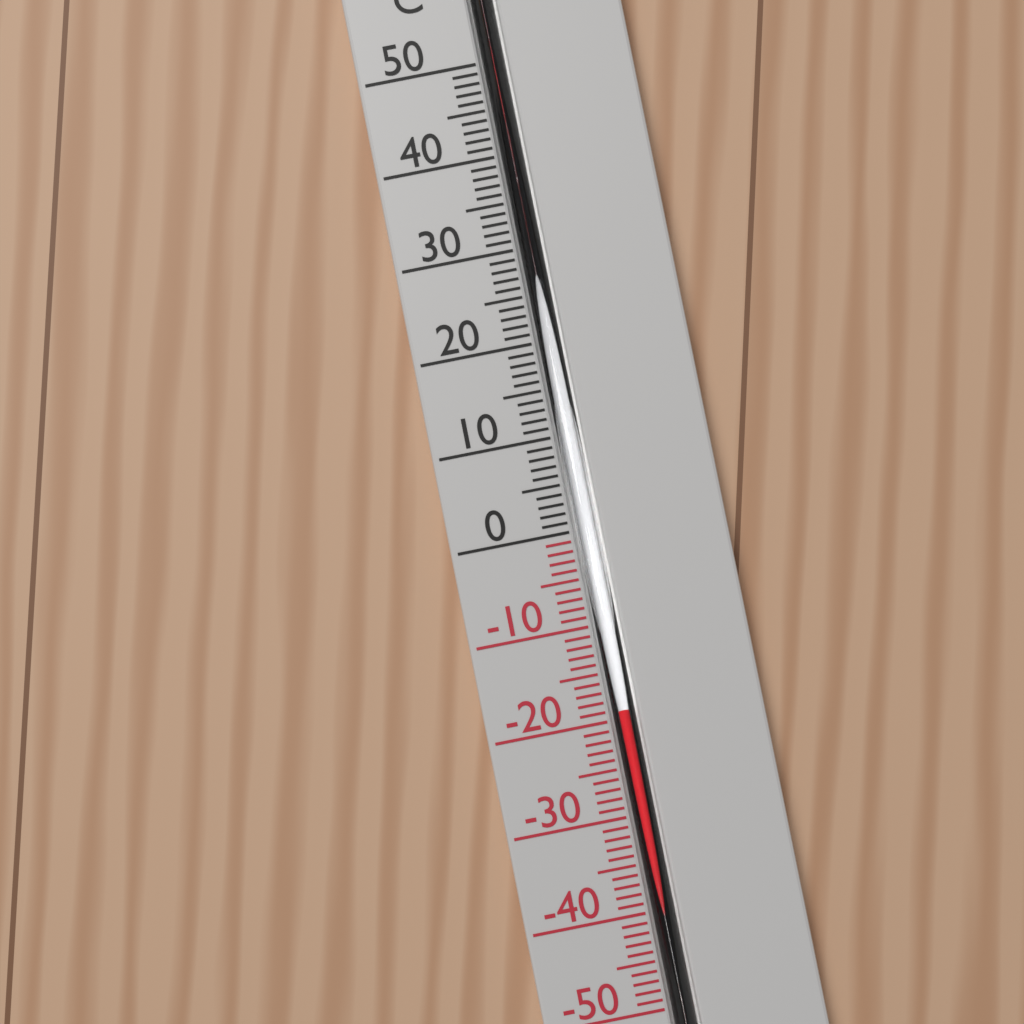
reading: -19 °C
